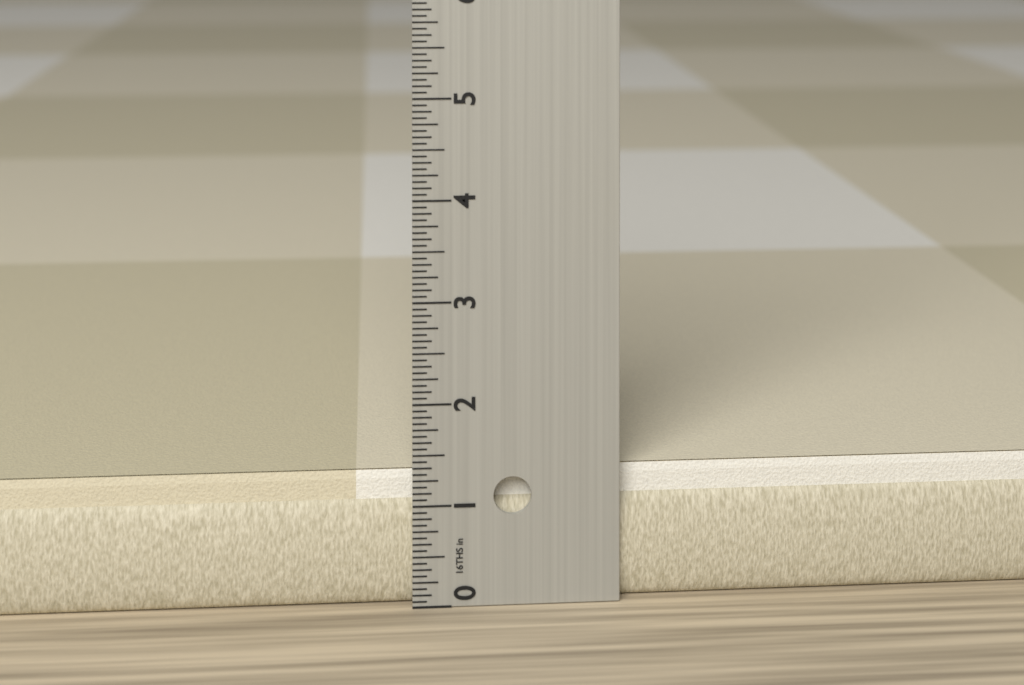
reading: 1.3125 in
